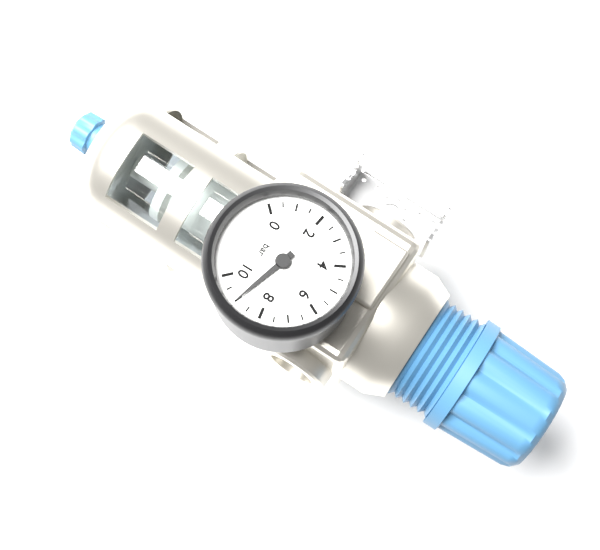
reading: 9.0 bar
